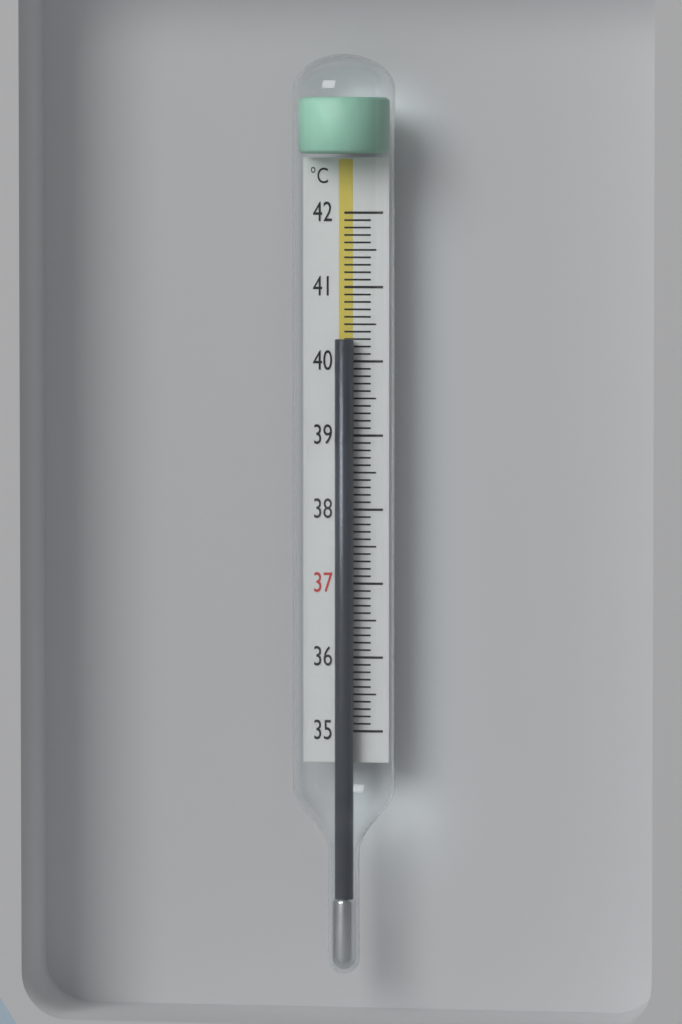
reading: 40.3 °C
